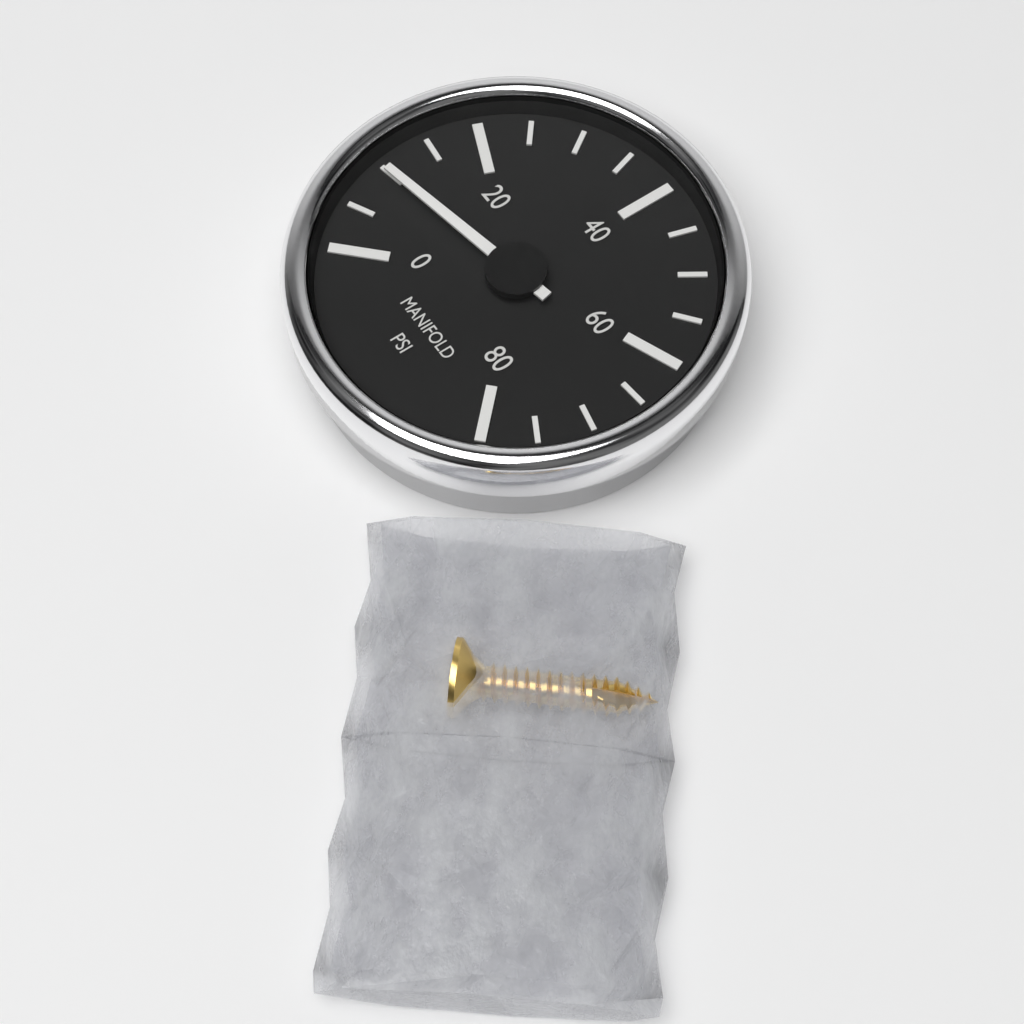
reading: 10 psi
